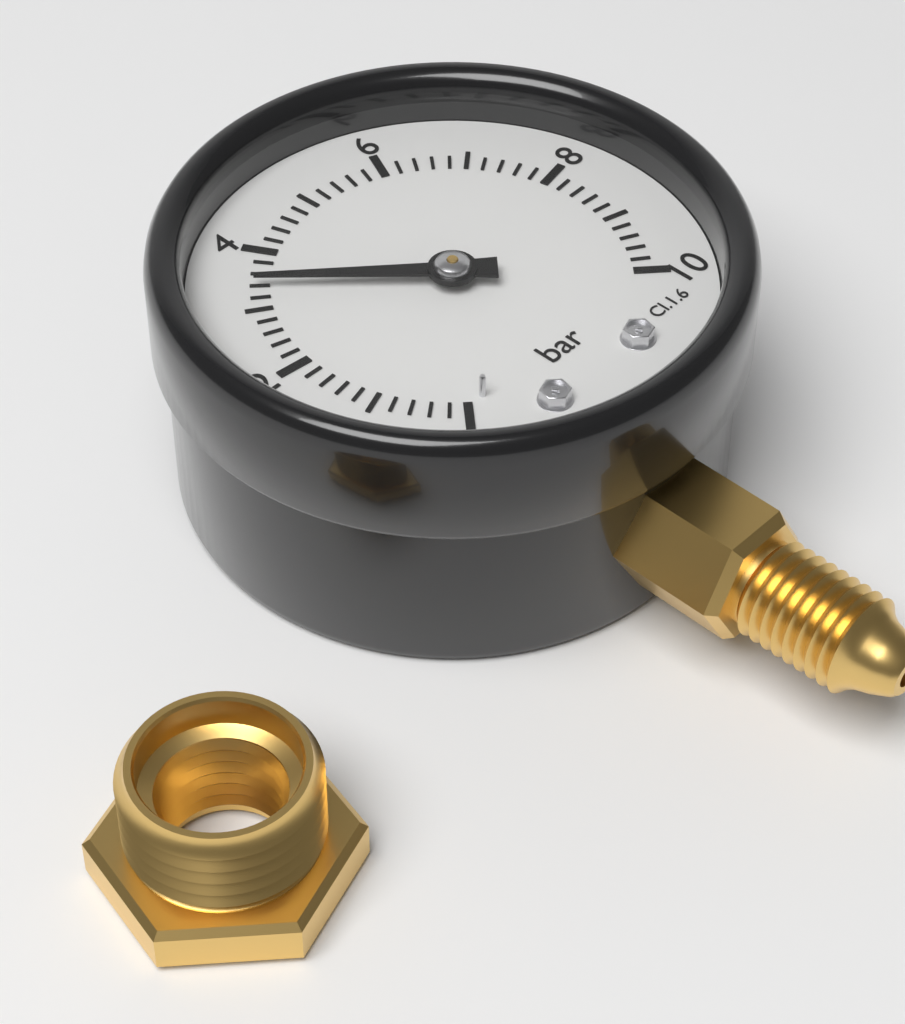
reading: 3.4 bar
